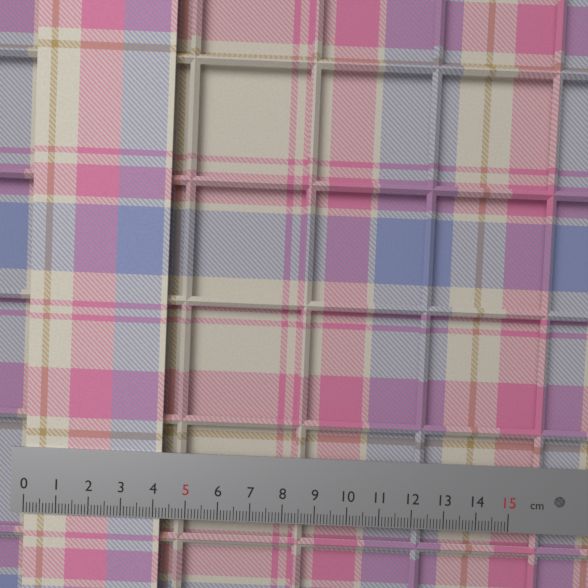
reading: 4.2 cm
